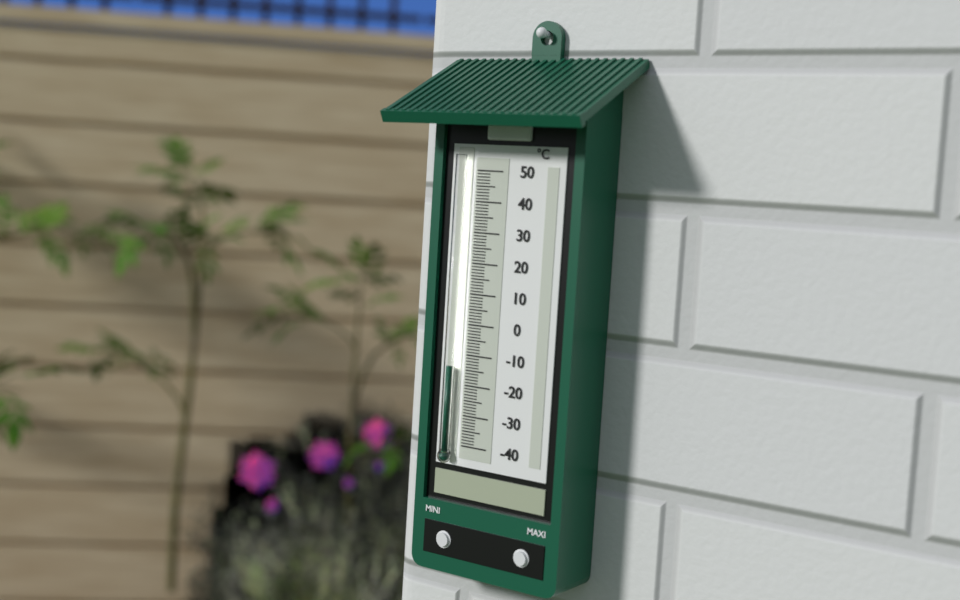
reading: -14 °C
